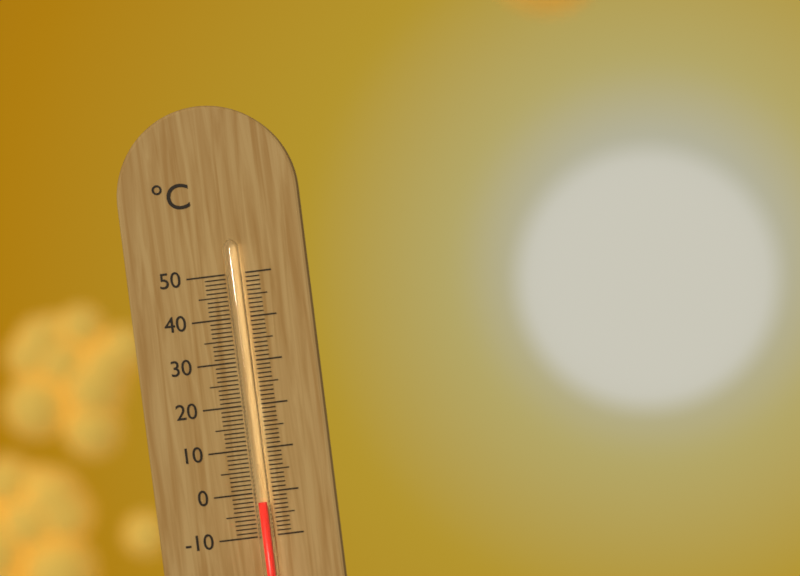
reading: -2 °C
